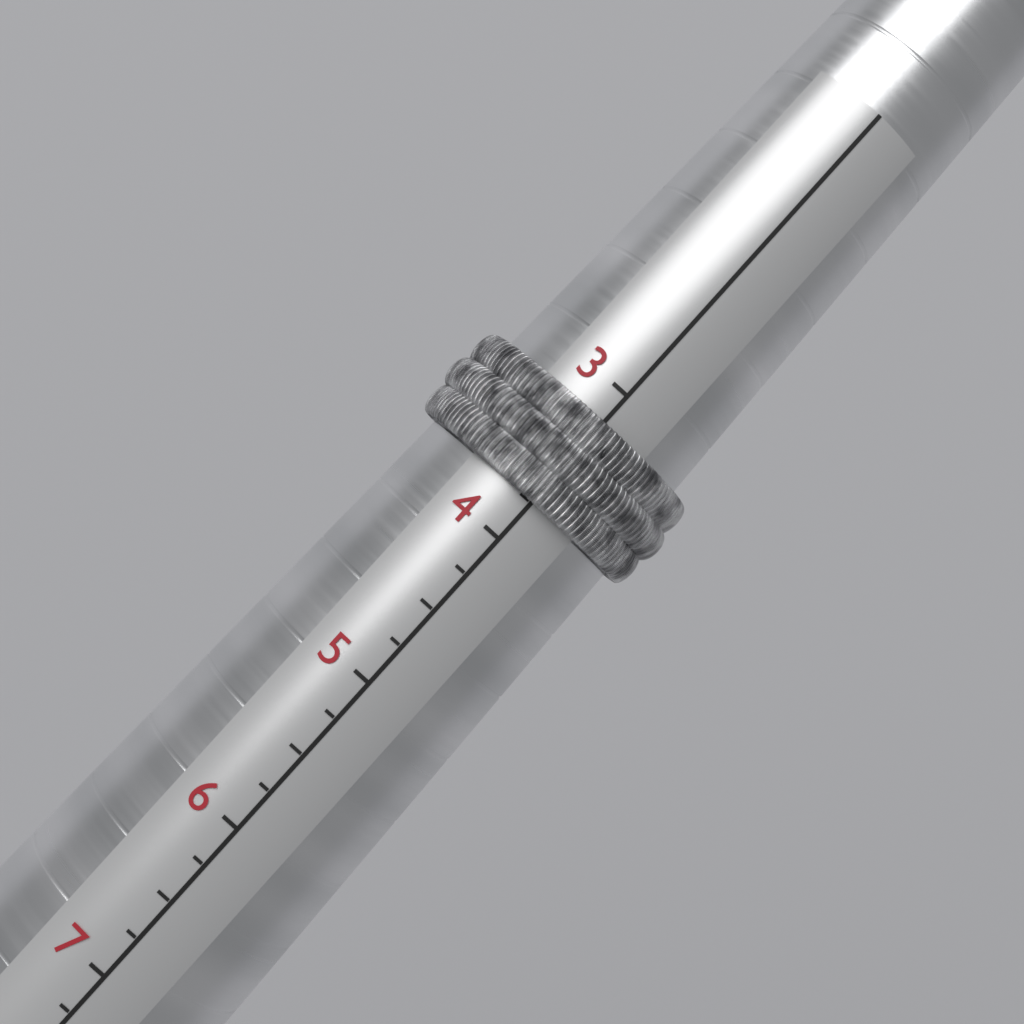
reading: 3.75 (no unit)
